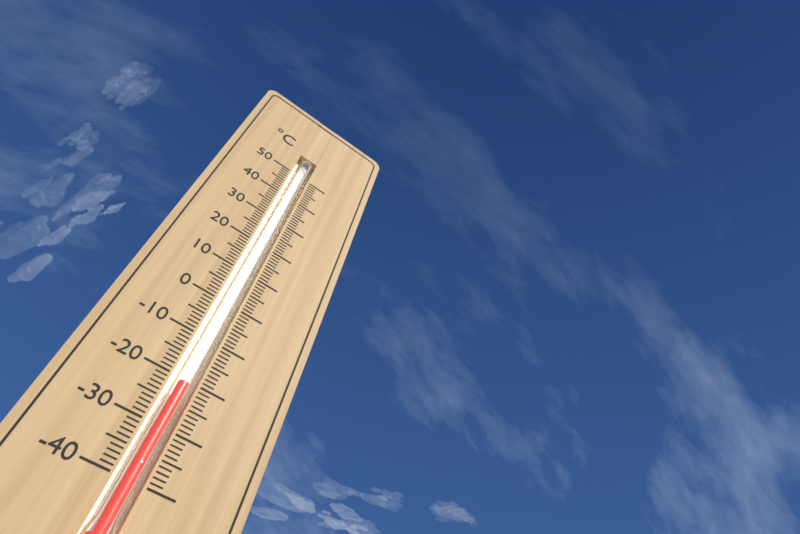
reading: -21 °C
